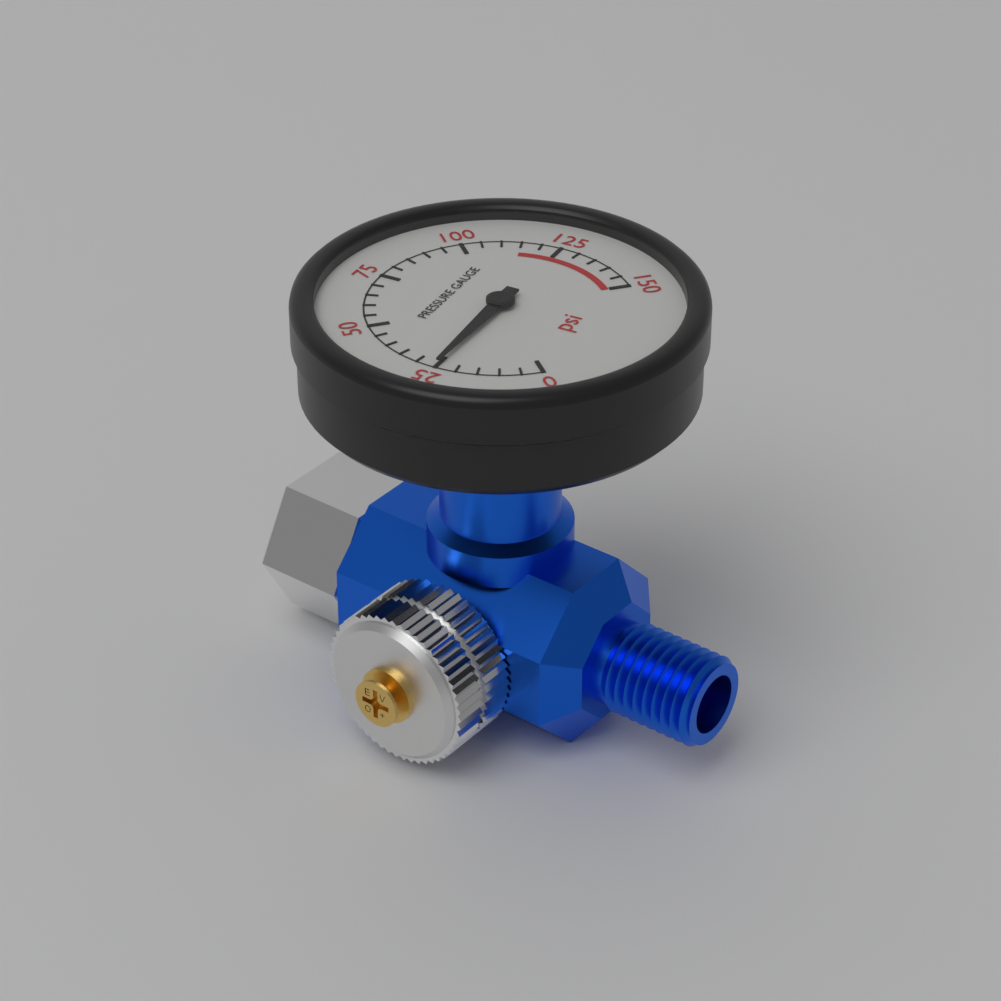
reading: 25 psi
